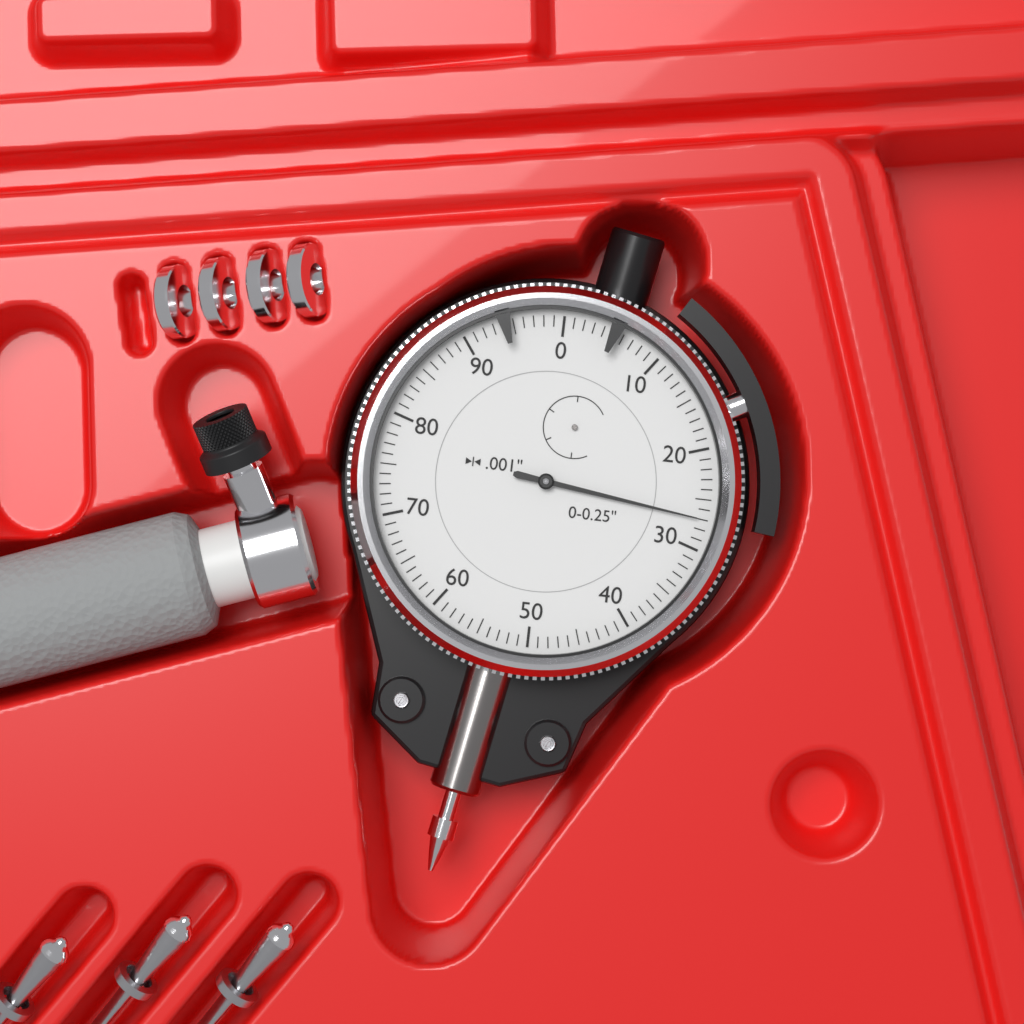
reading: 0.027 in
